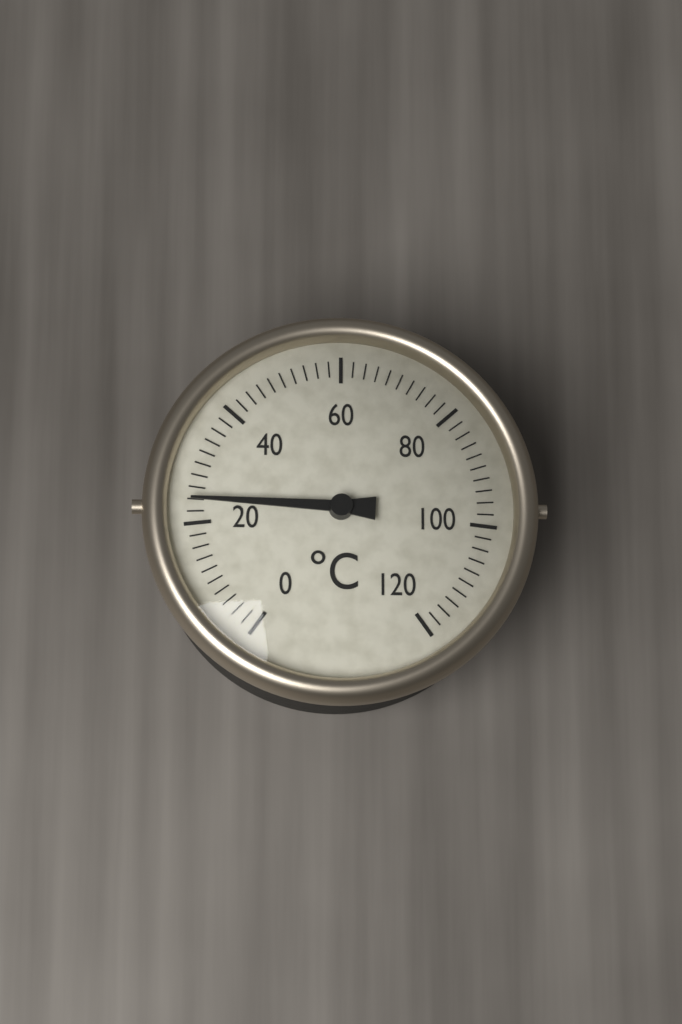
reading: 24 °C
